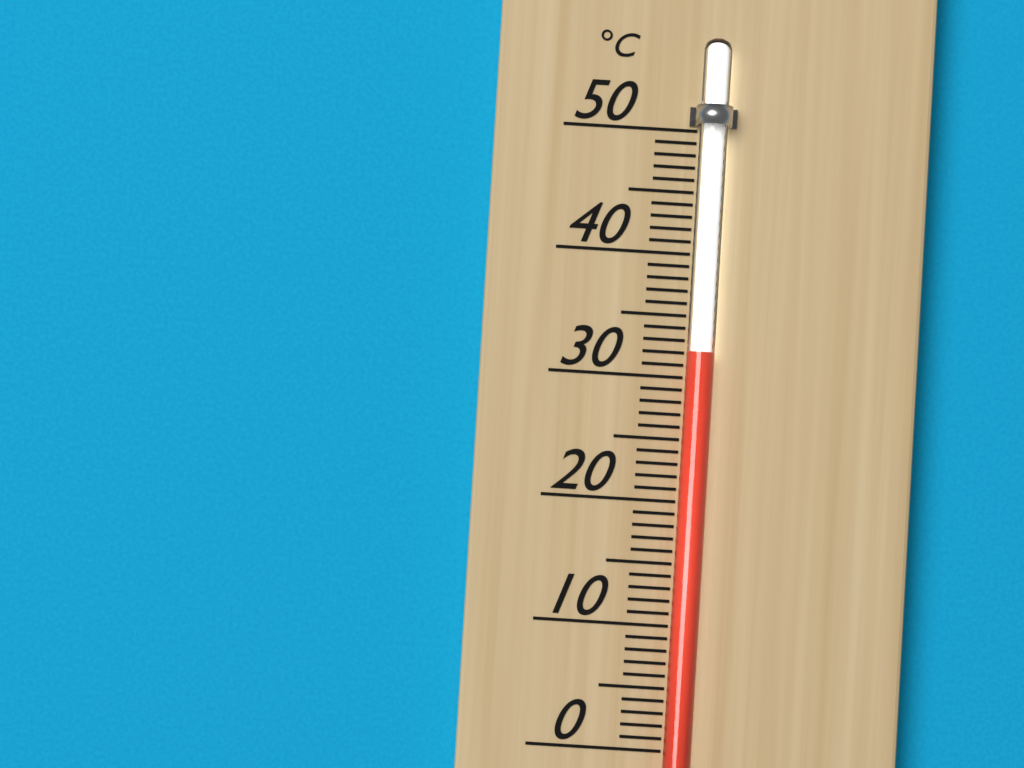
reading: 32 °C
